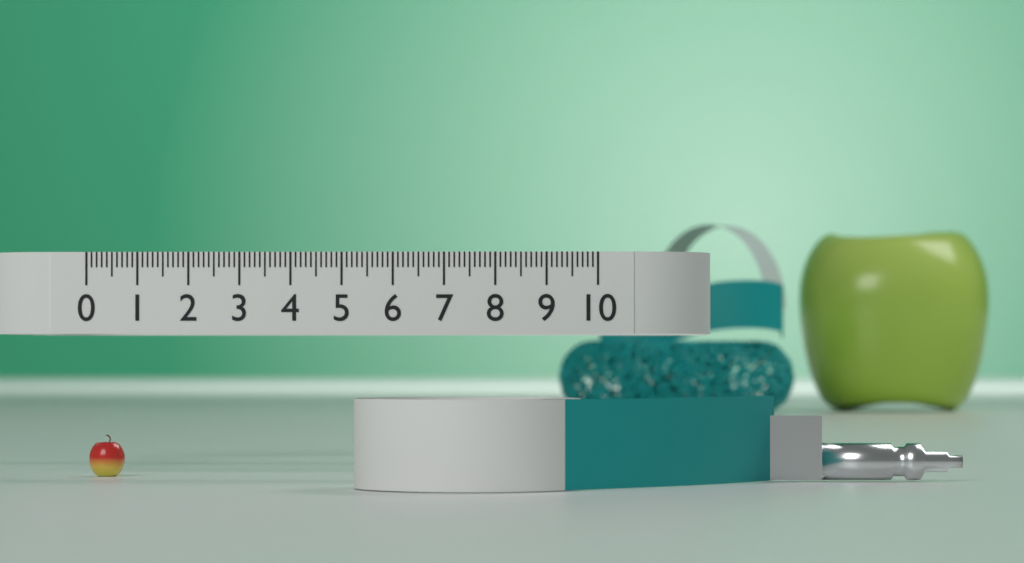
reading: 0.7 (no unit)
